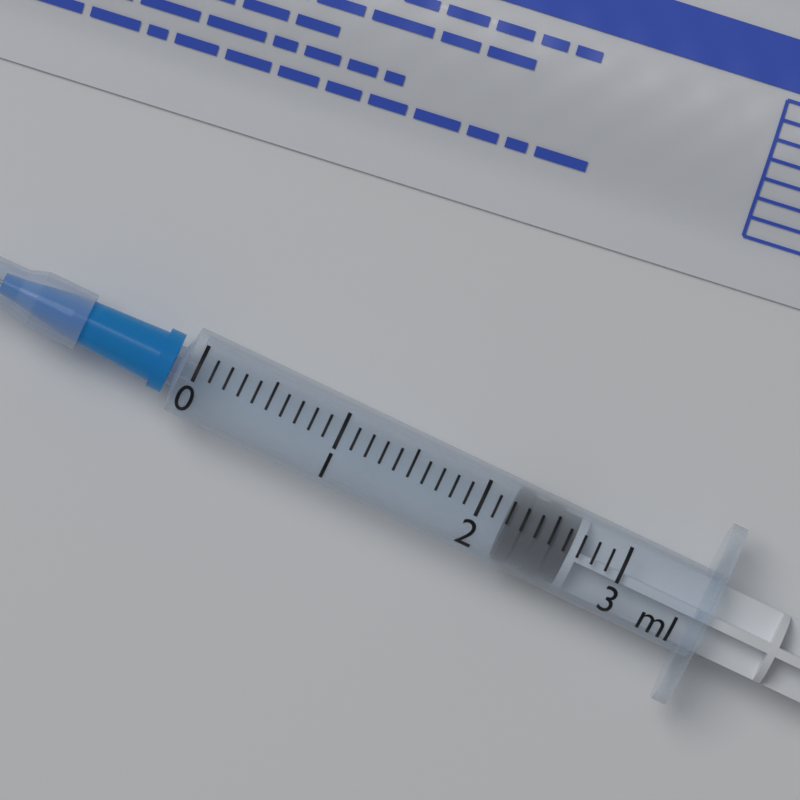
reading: 2.2 ml
